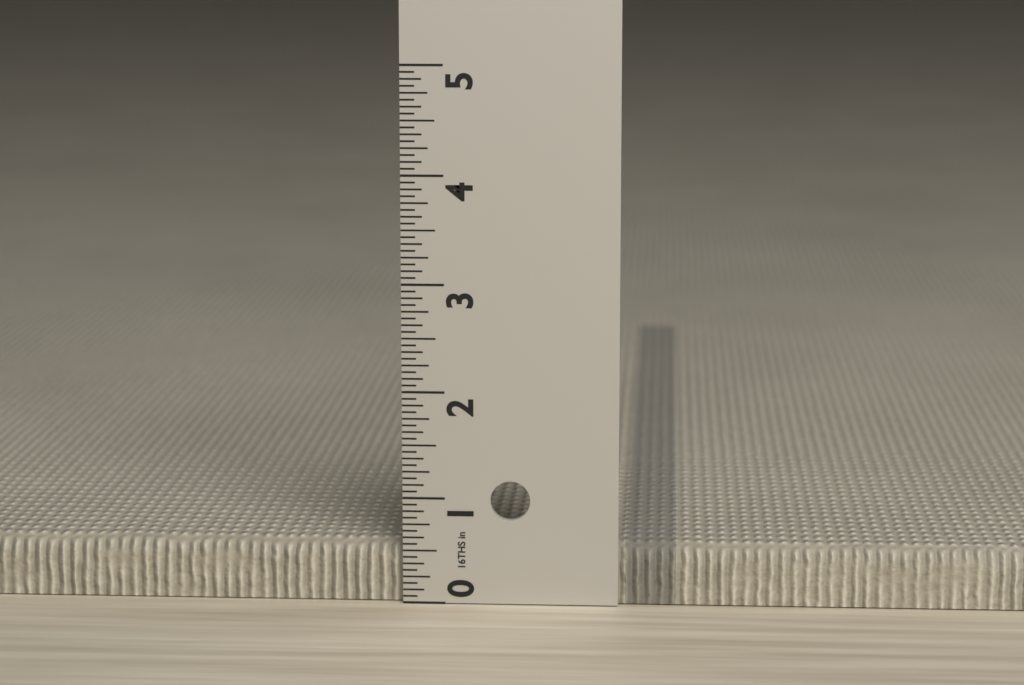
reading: 0.5625 in
